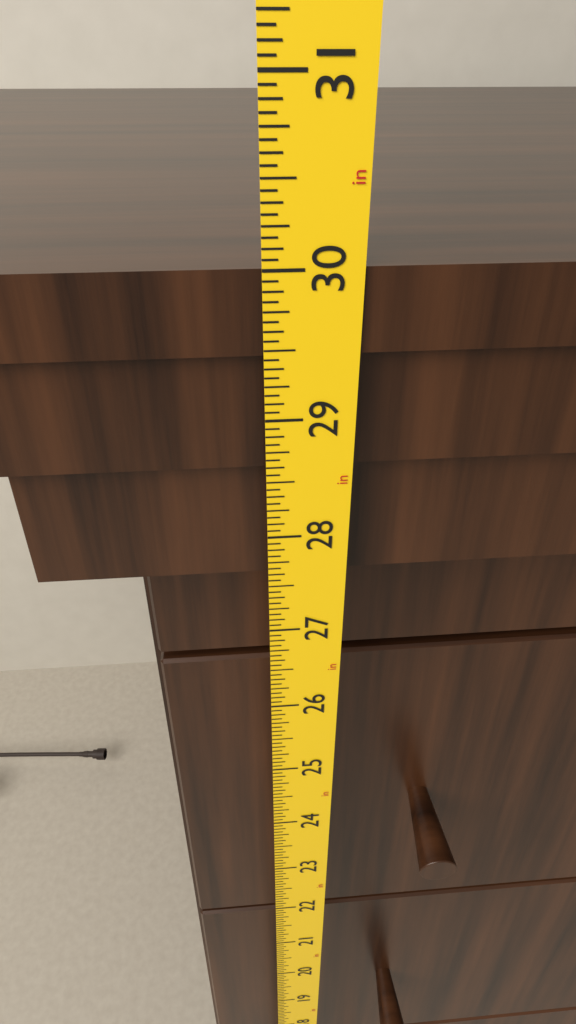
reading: 30.0000 in
